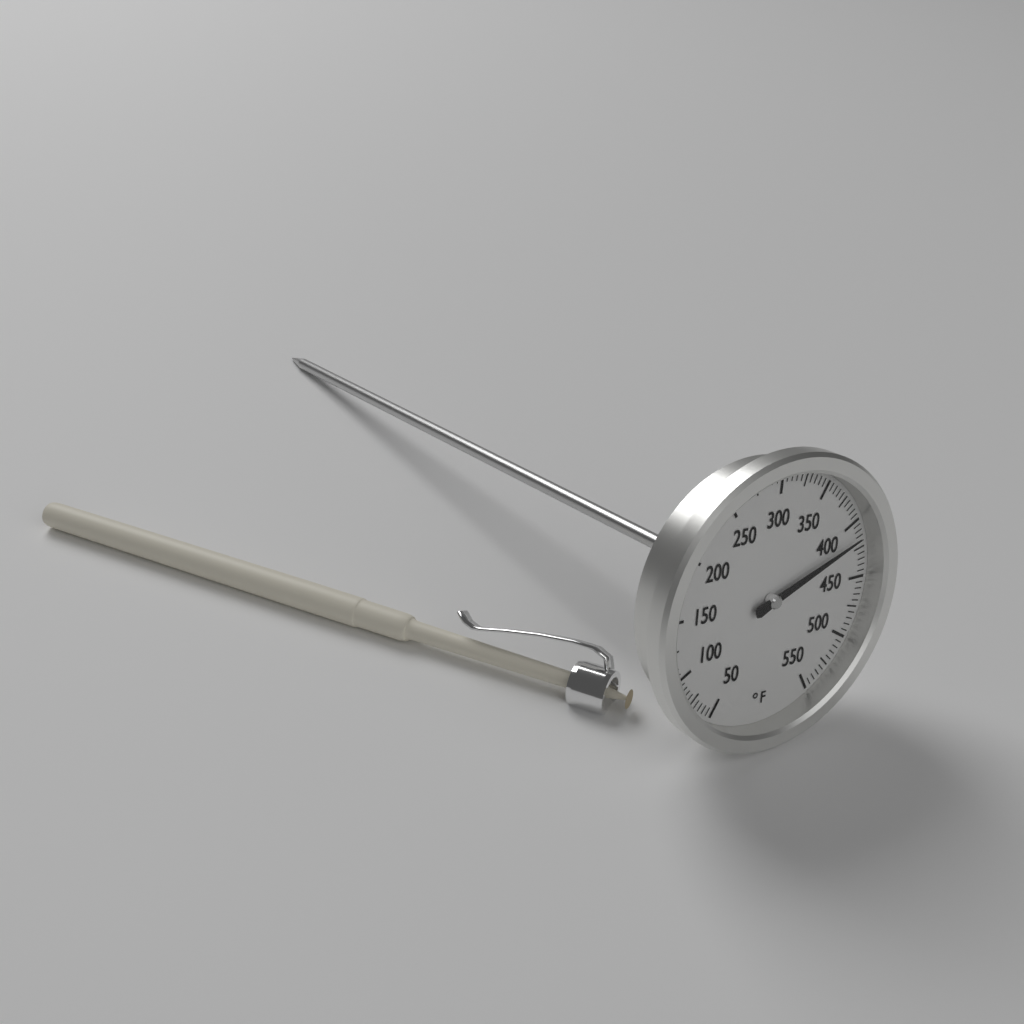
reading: 415 °F
